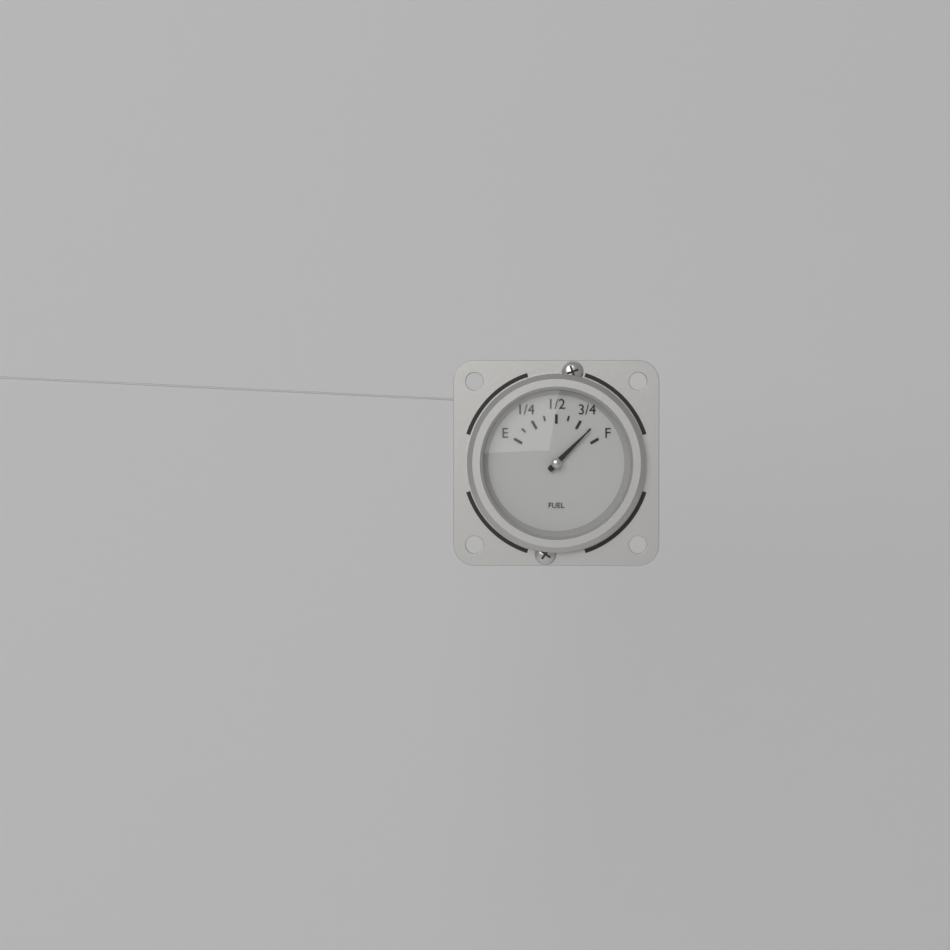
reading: 0.875 (no unit)
